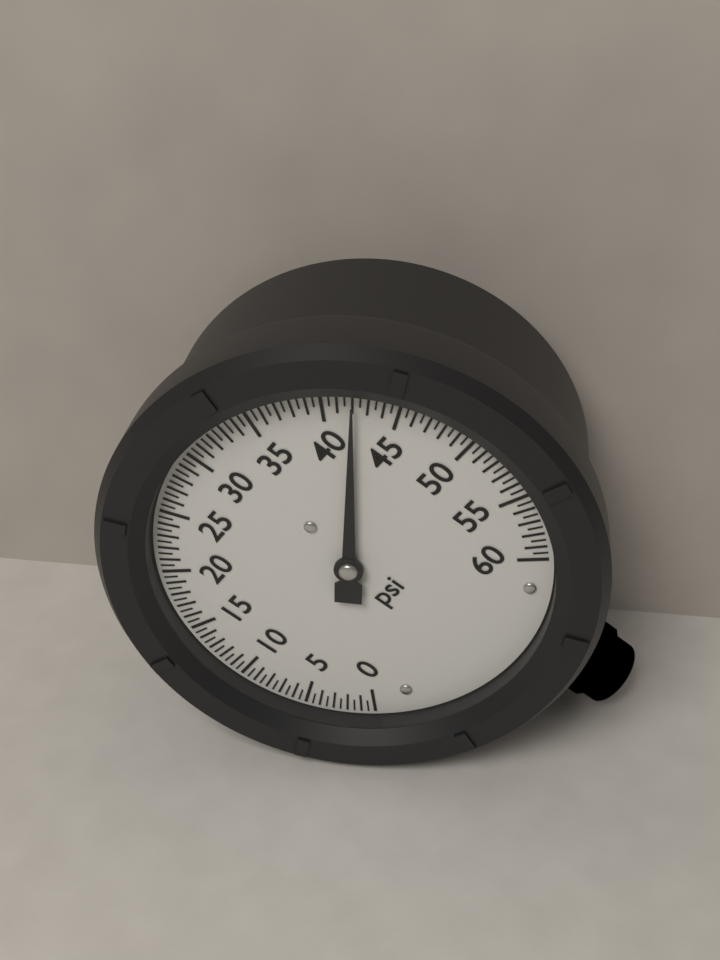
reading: 42.0 psi
